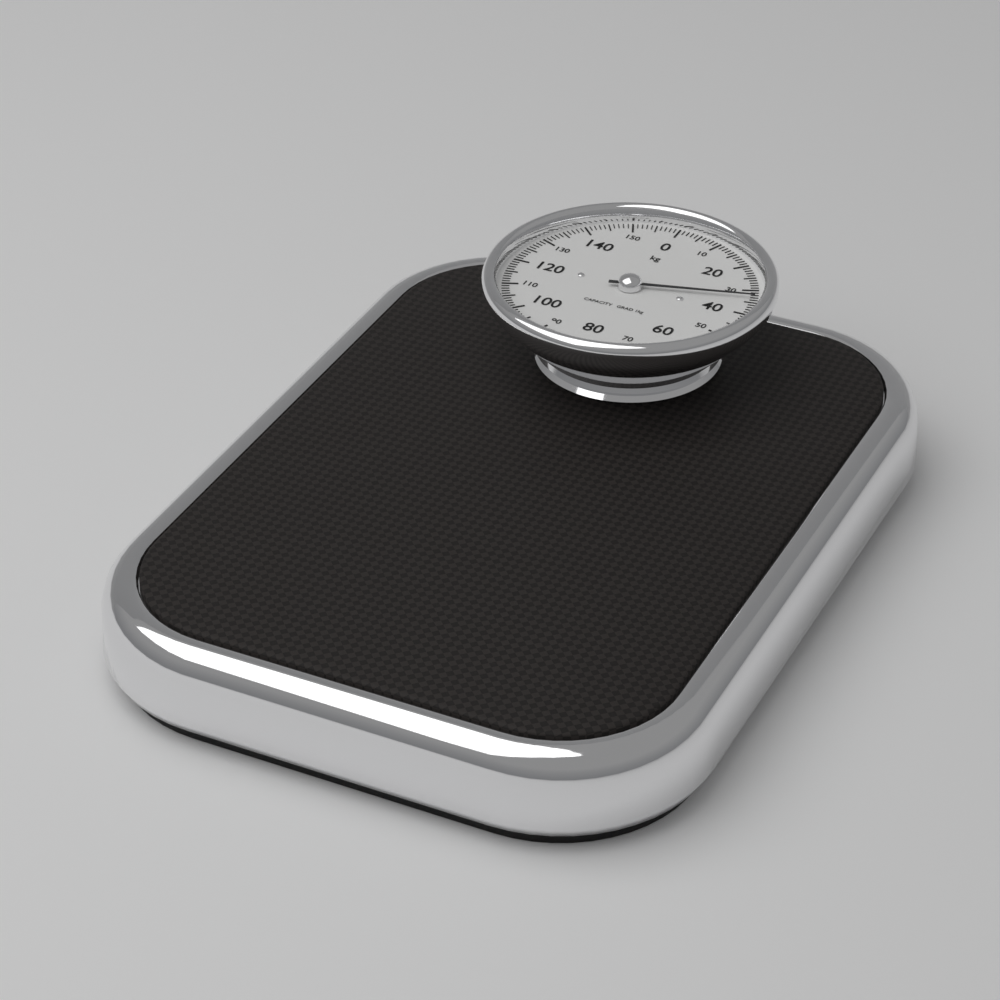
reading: 33 kg
